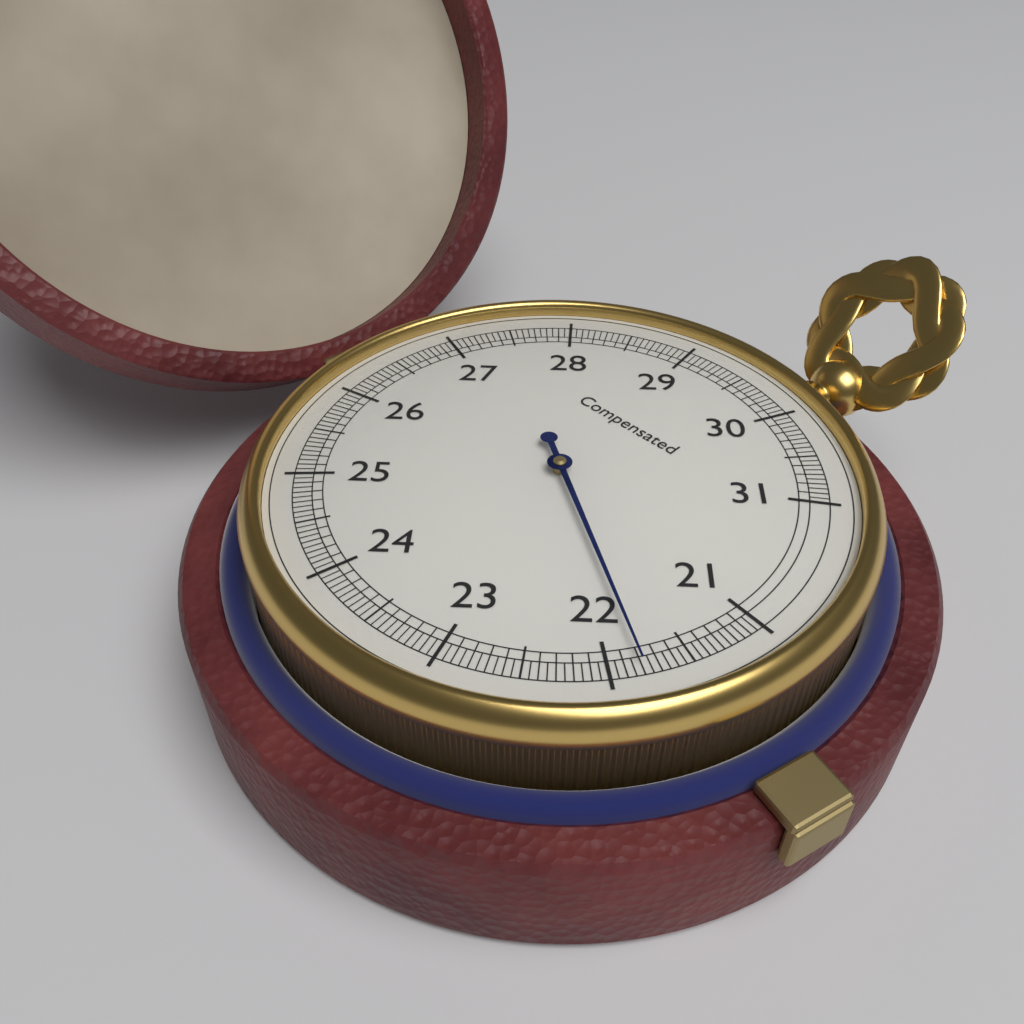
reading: 21.80 (no unit)
